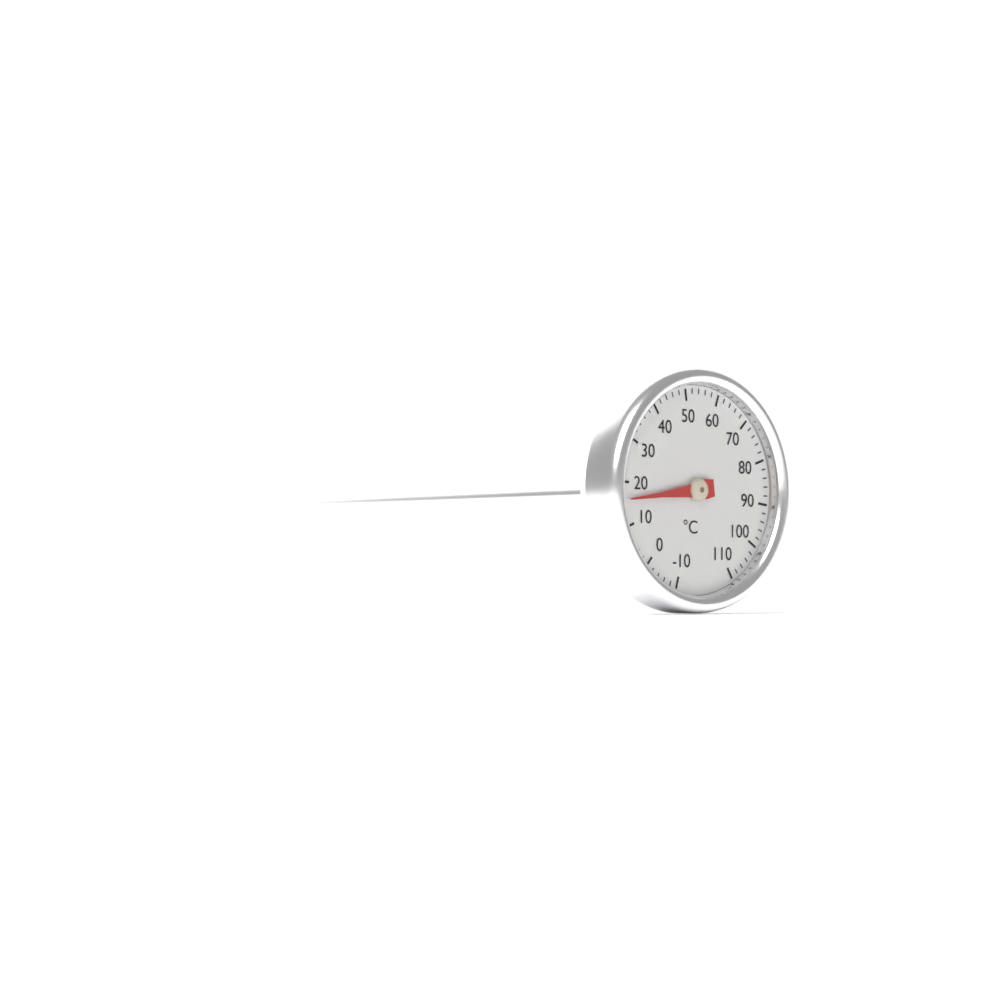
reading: 16 °C
